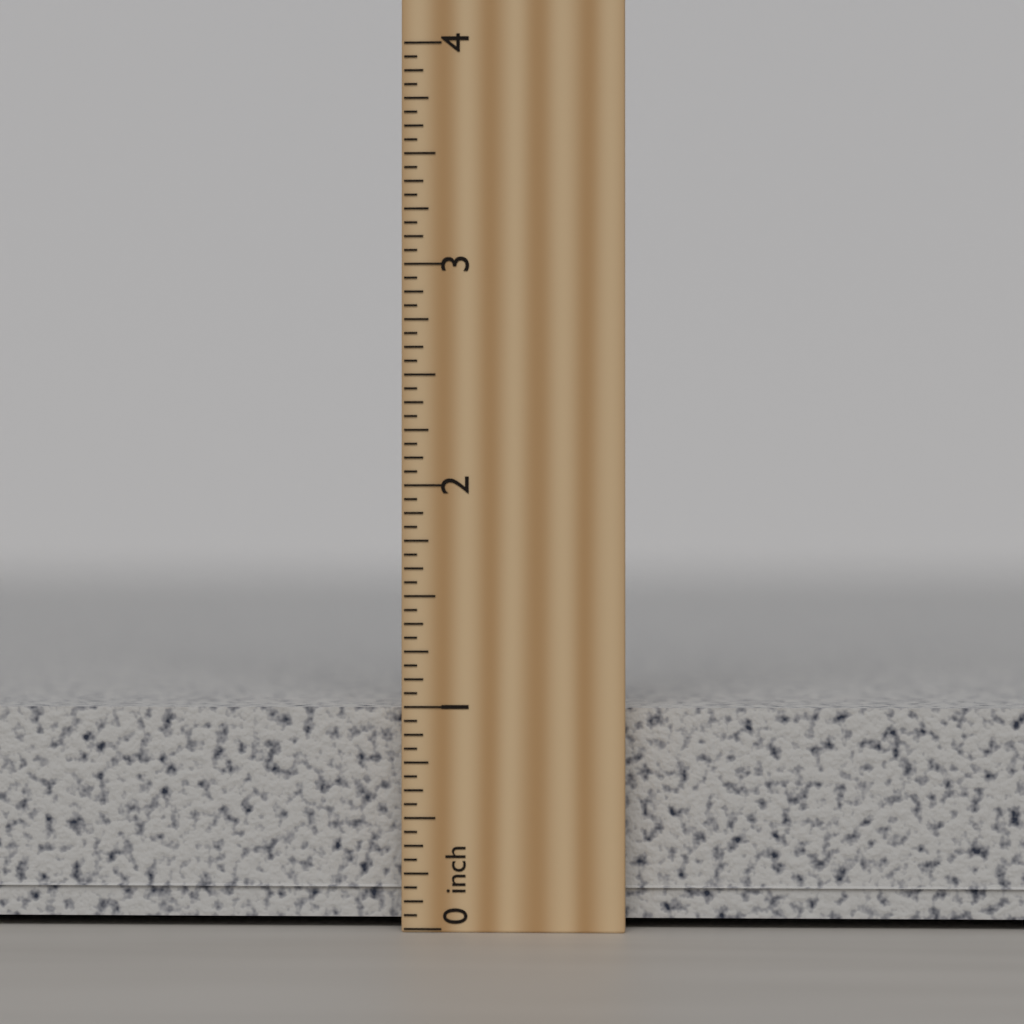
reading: 1.0625 inch
